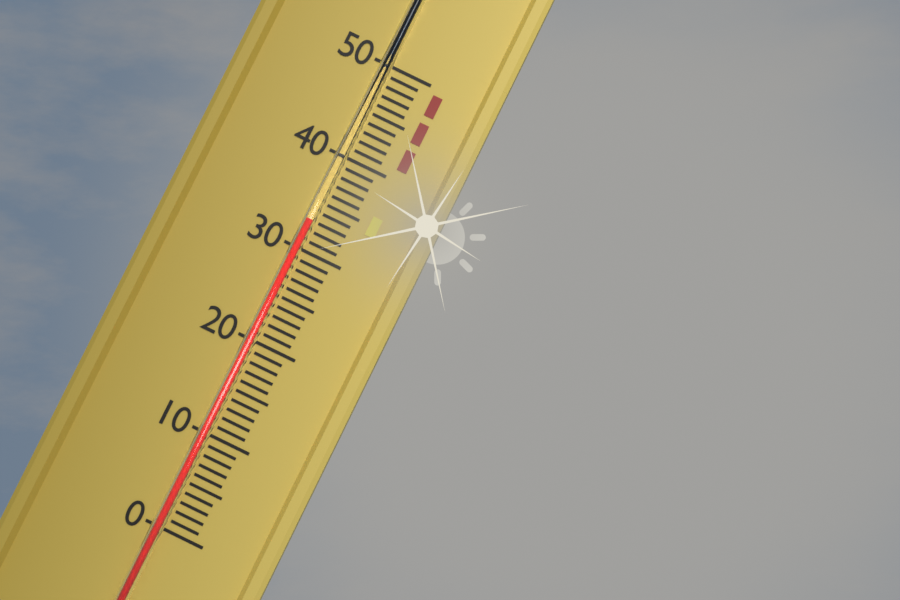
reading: 33 (no unit)
